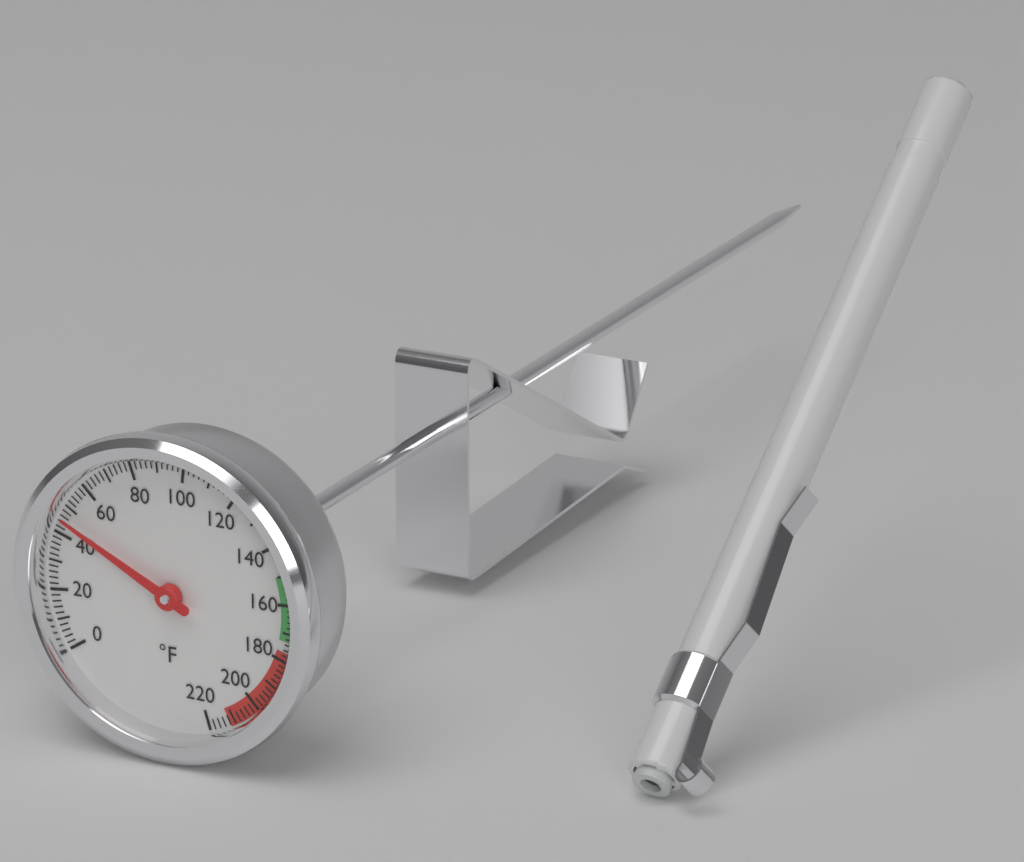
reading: 46 °F
